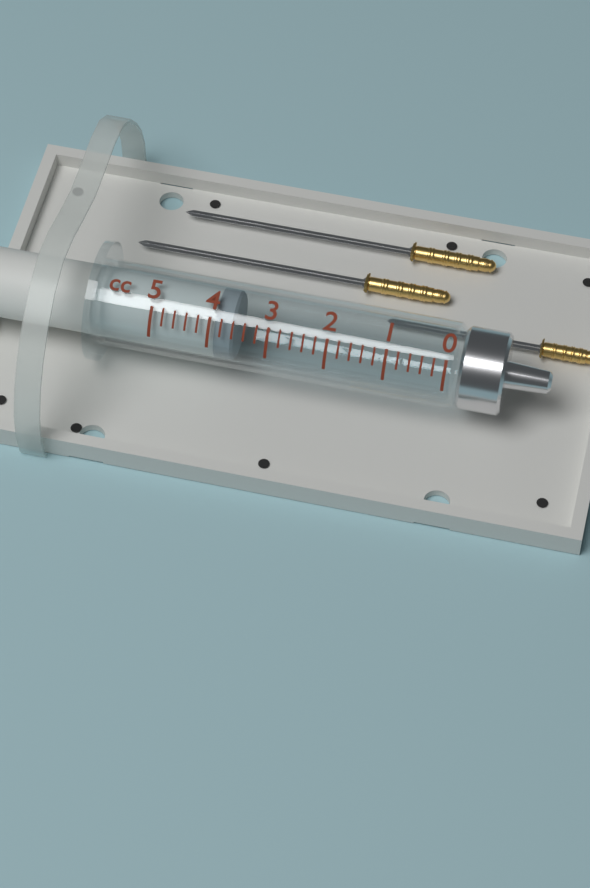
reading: 3.6 cc
